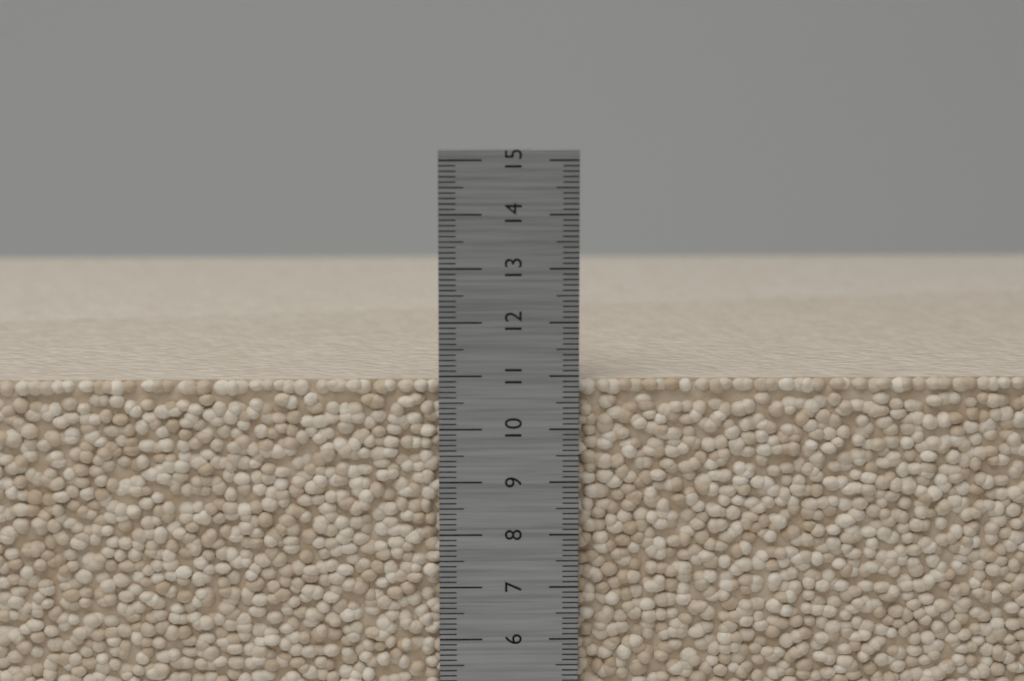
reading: 10.9 cm
